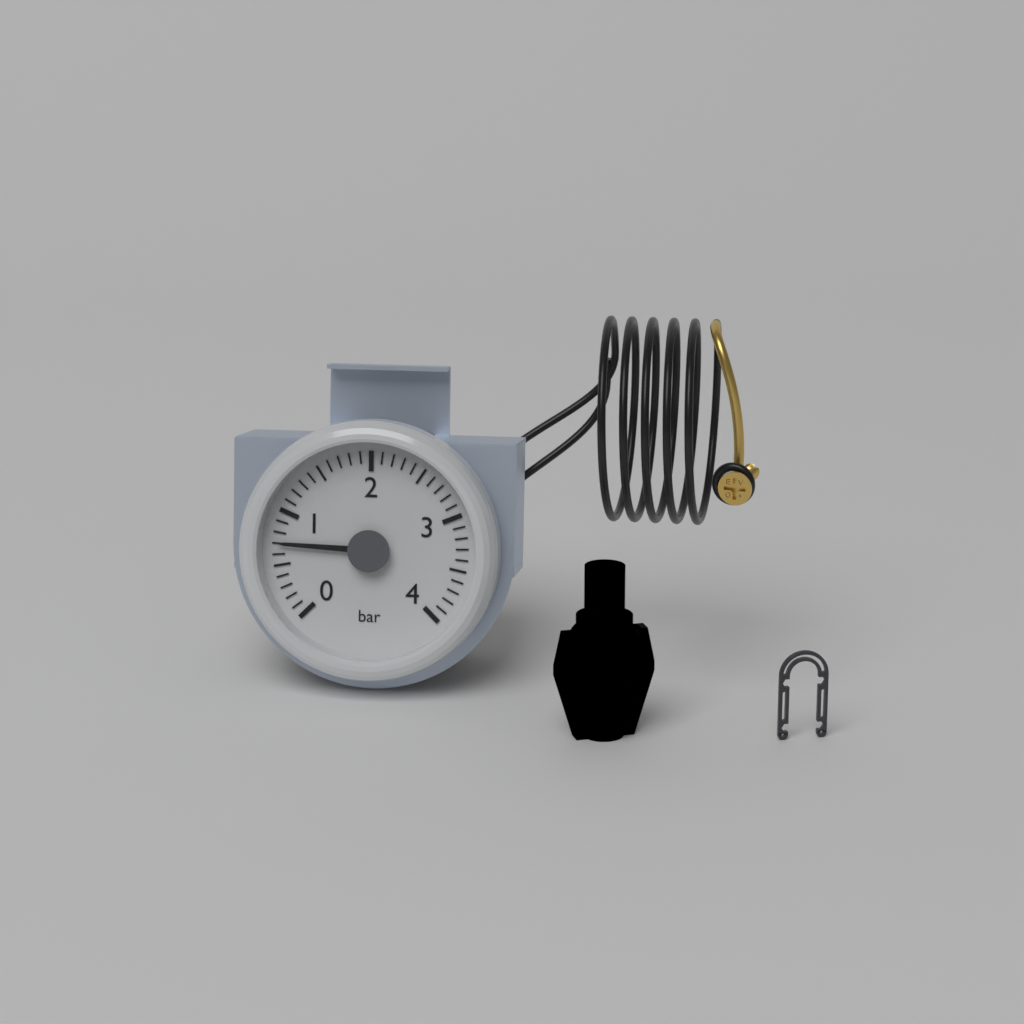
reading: 0.7 bar
